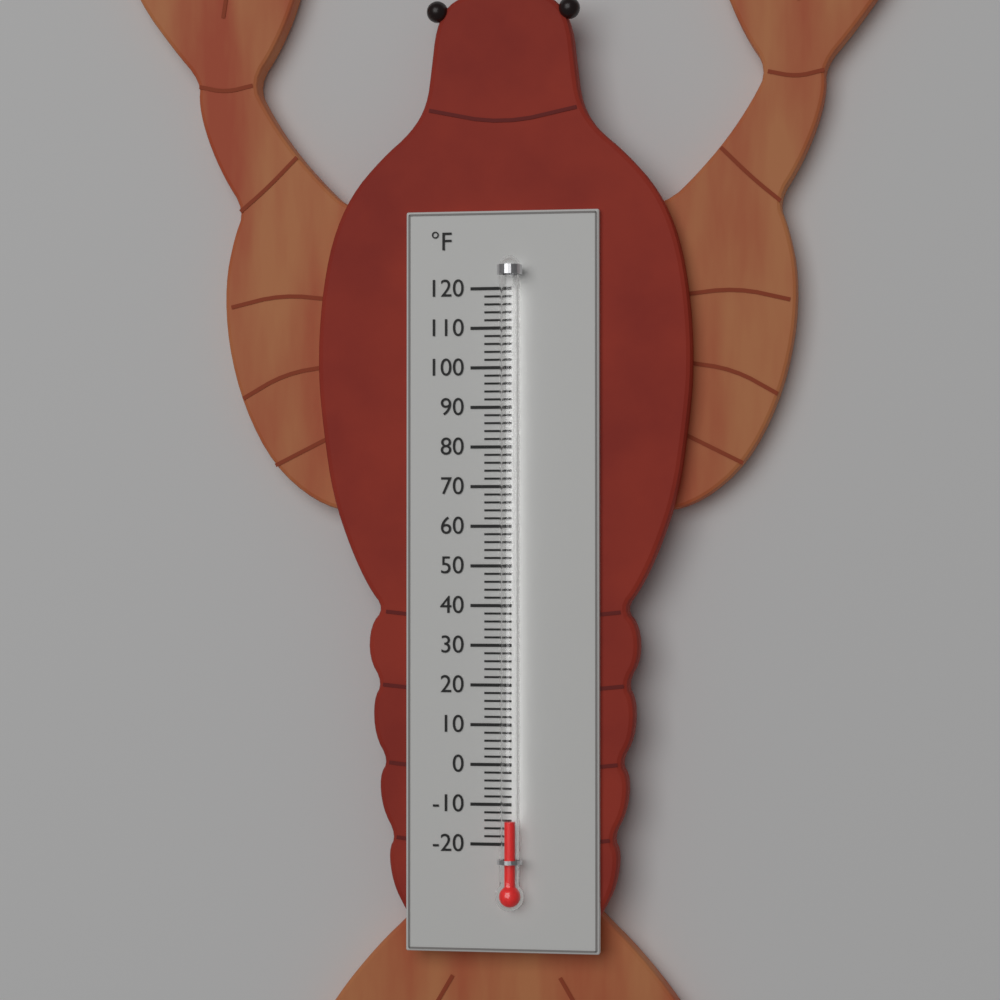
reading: -14 °F
